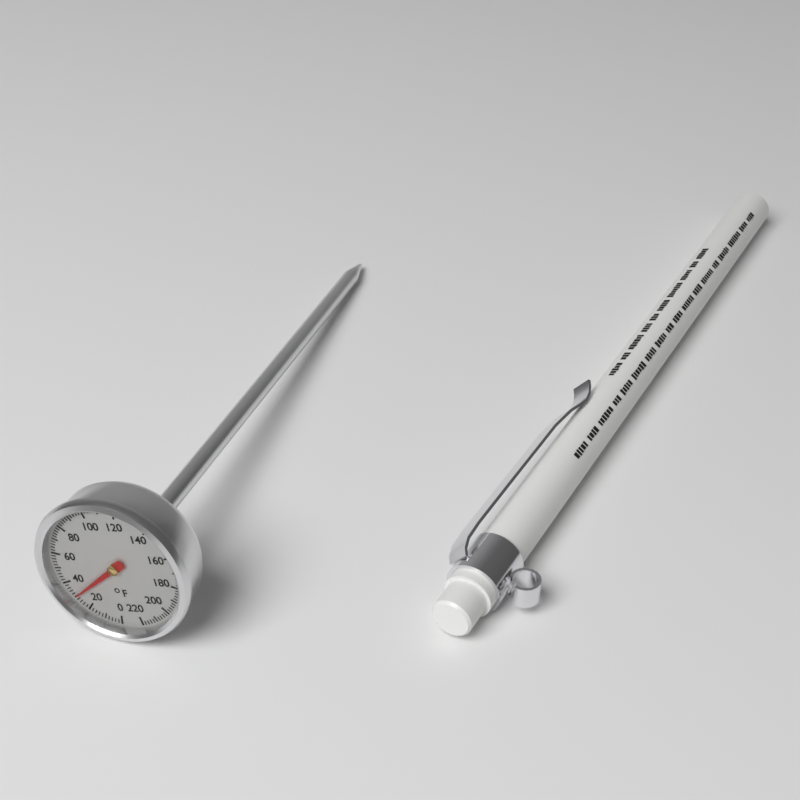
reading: 30 °F
